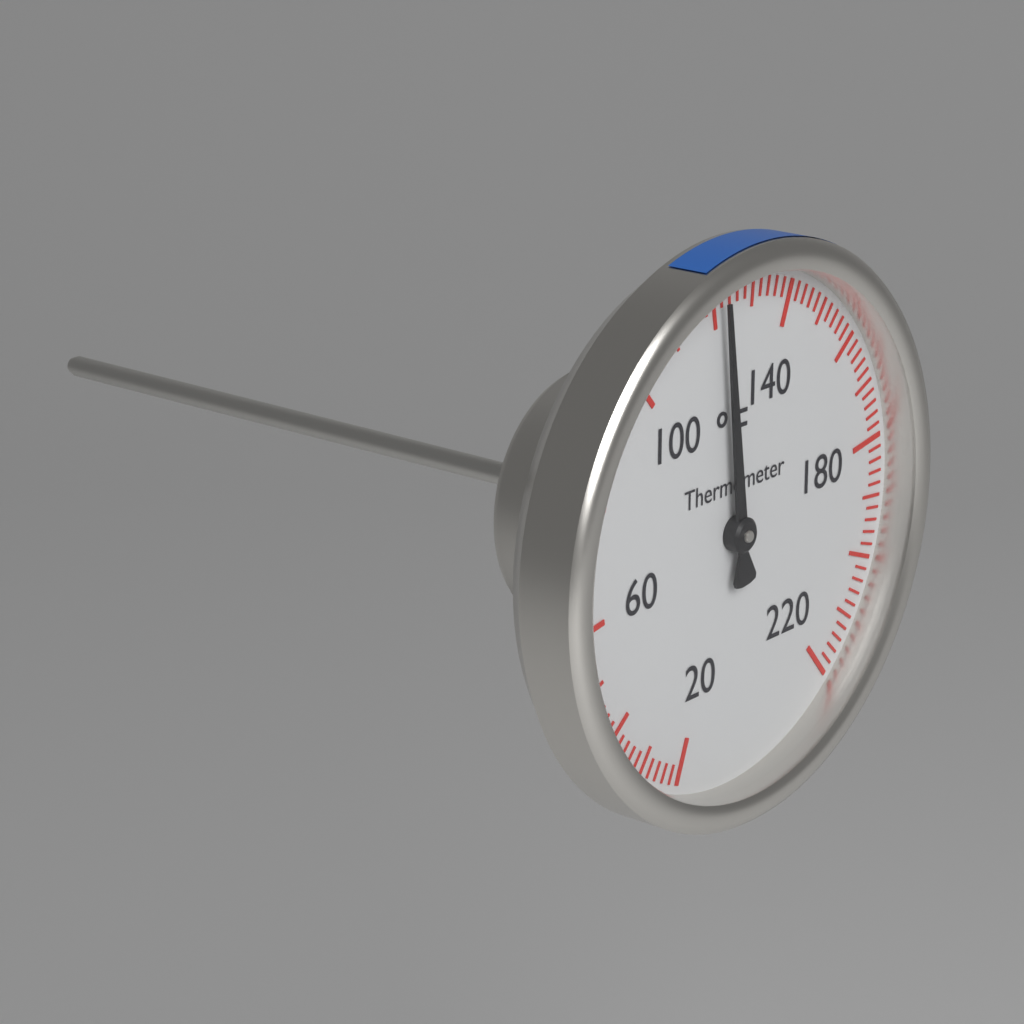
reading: 122 °F
